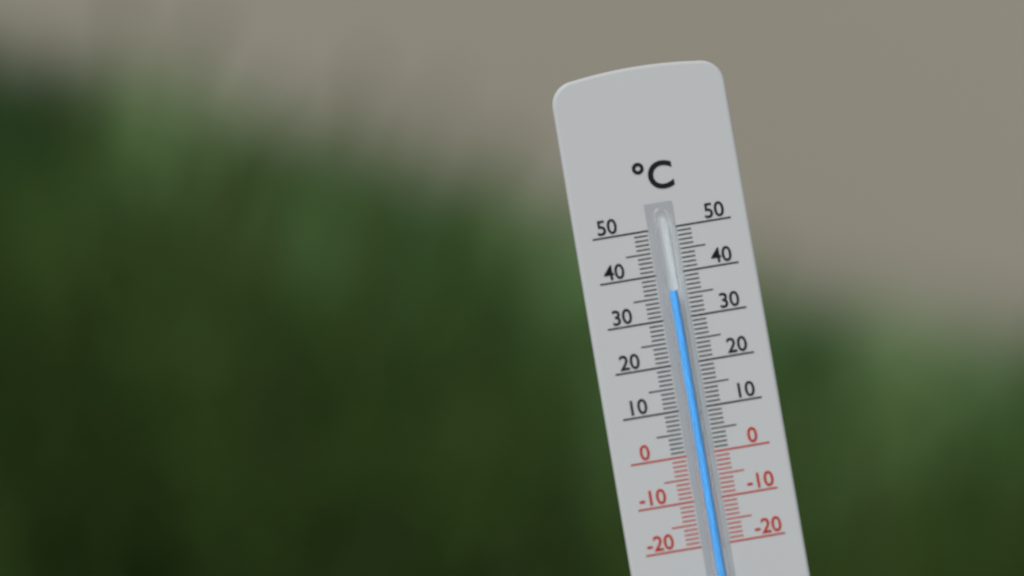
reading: 36 °C
